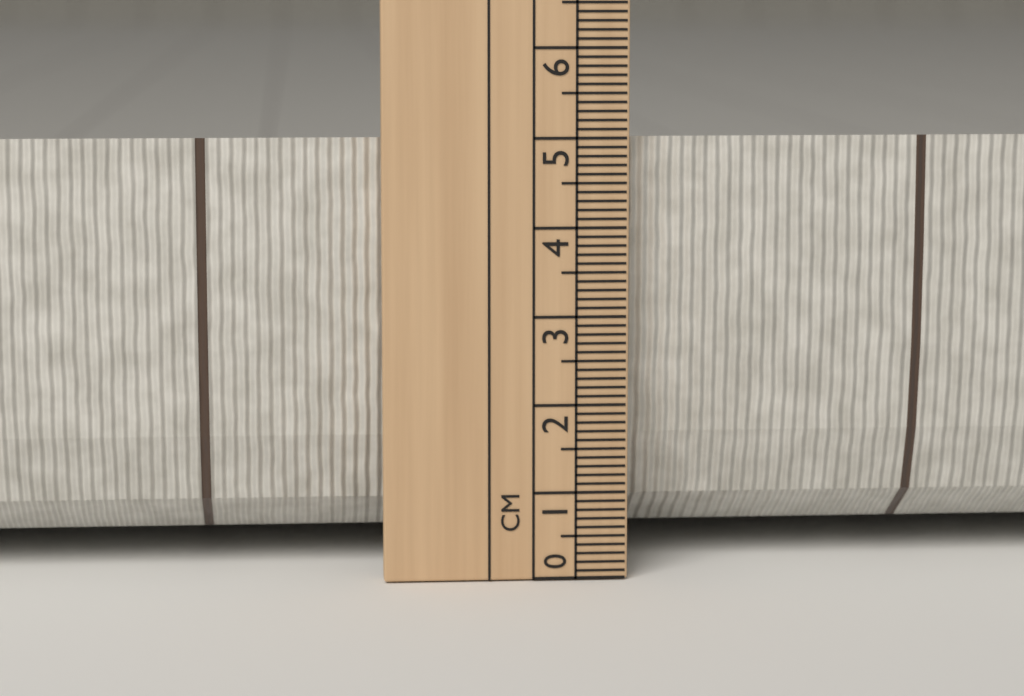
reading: 5.0 cm
